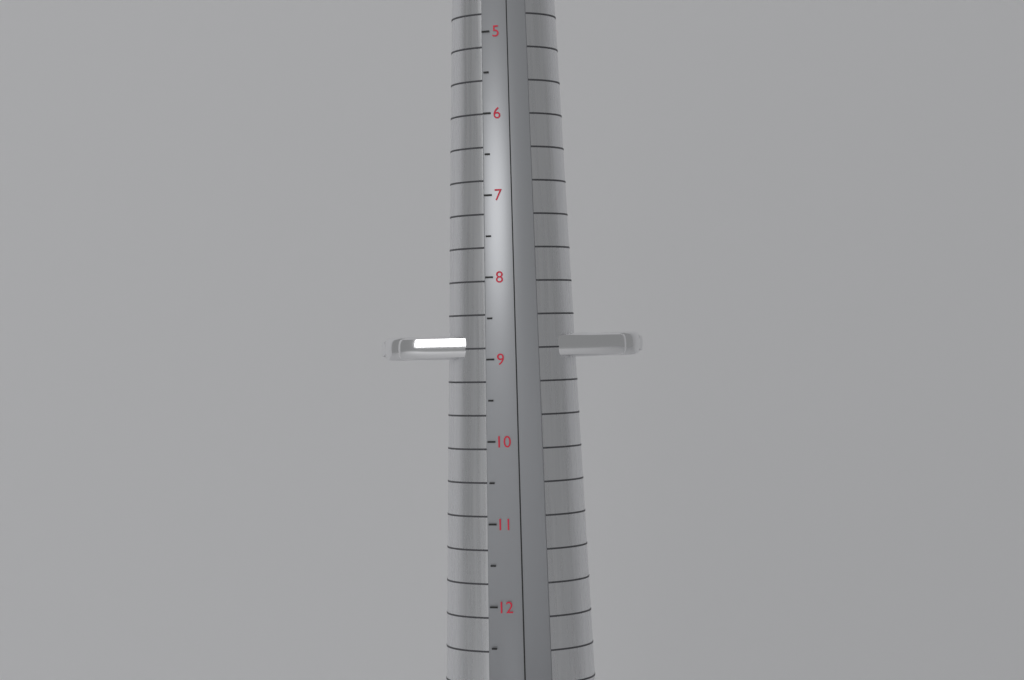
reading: 9.0 (no unit)
